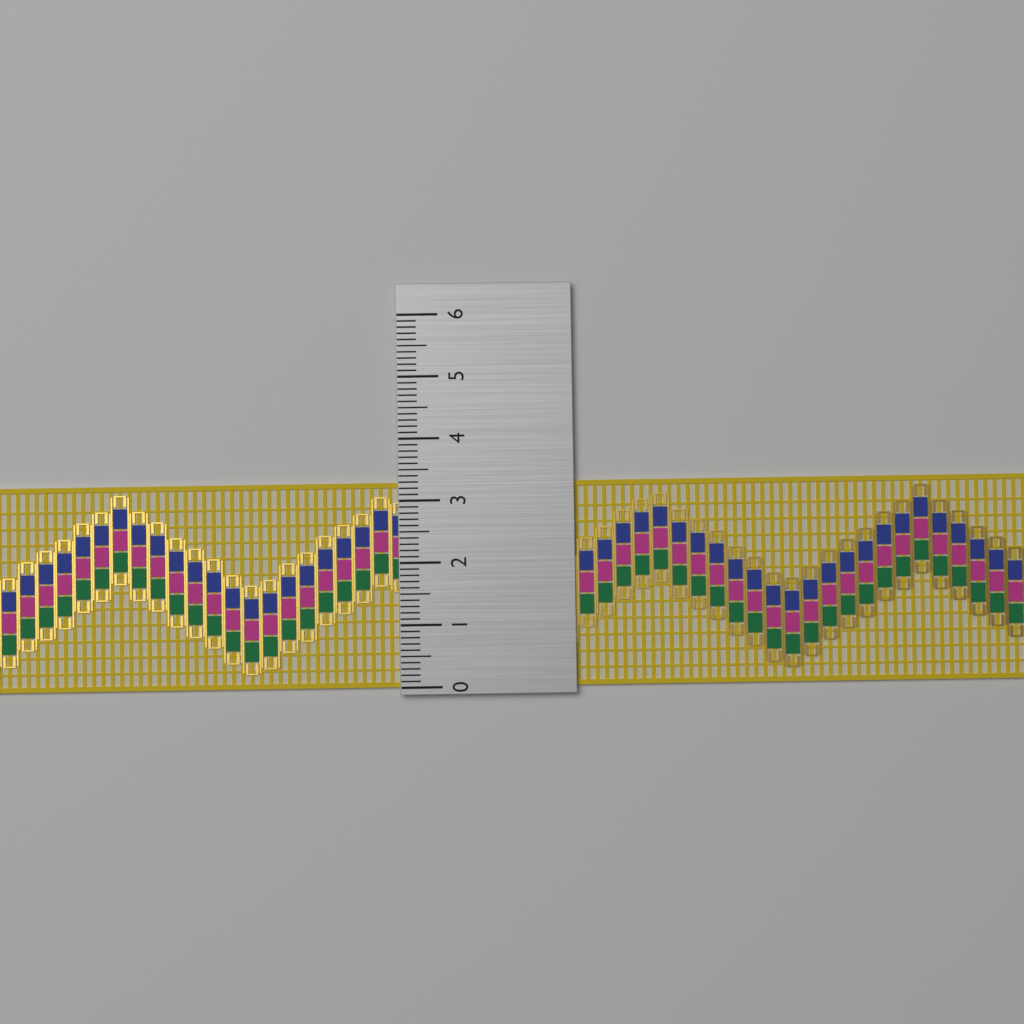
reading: 3.3 (no unit)
